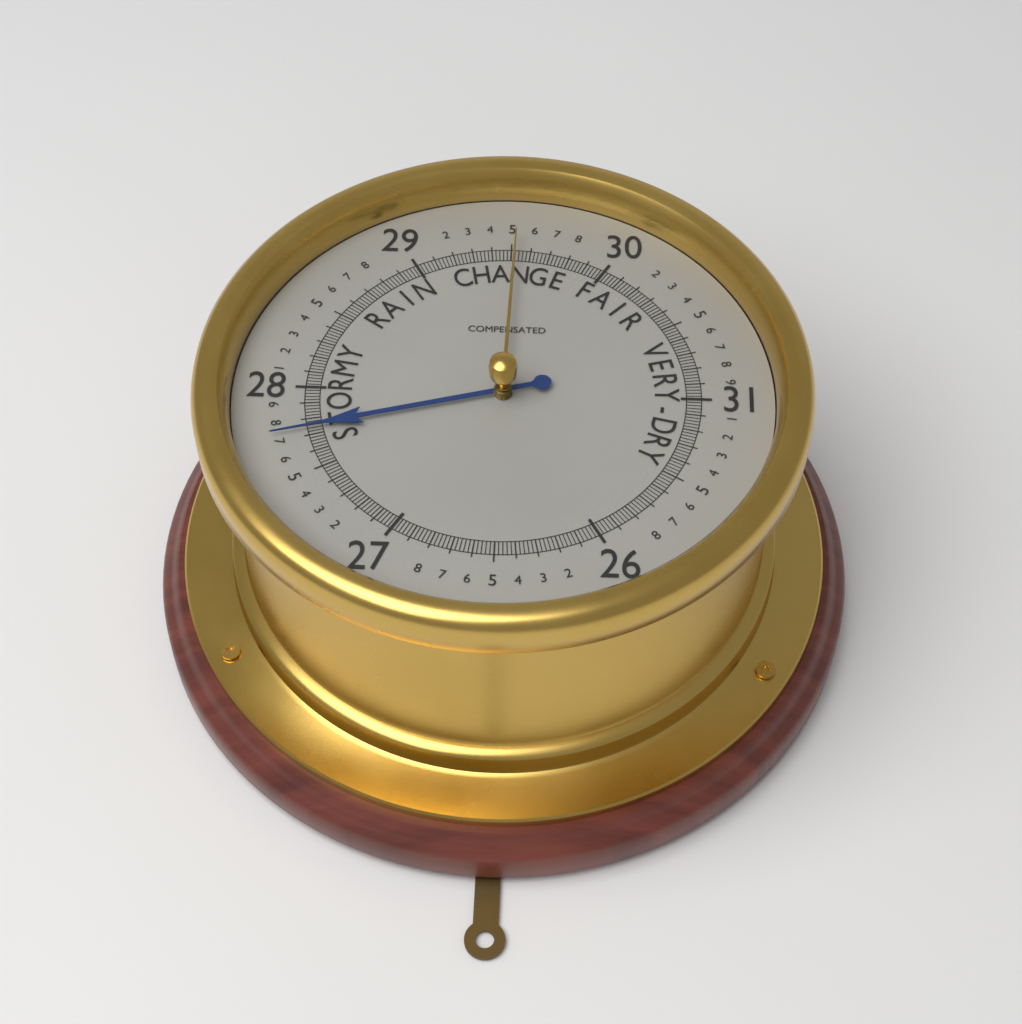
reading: 27.74 (no unit)
